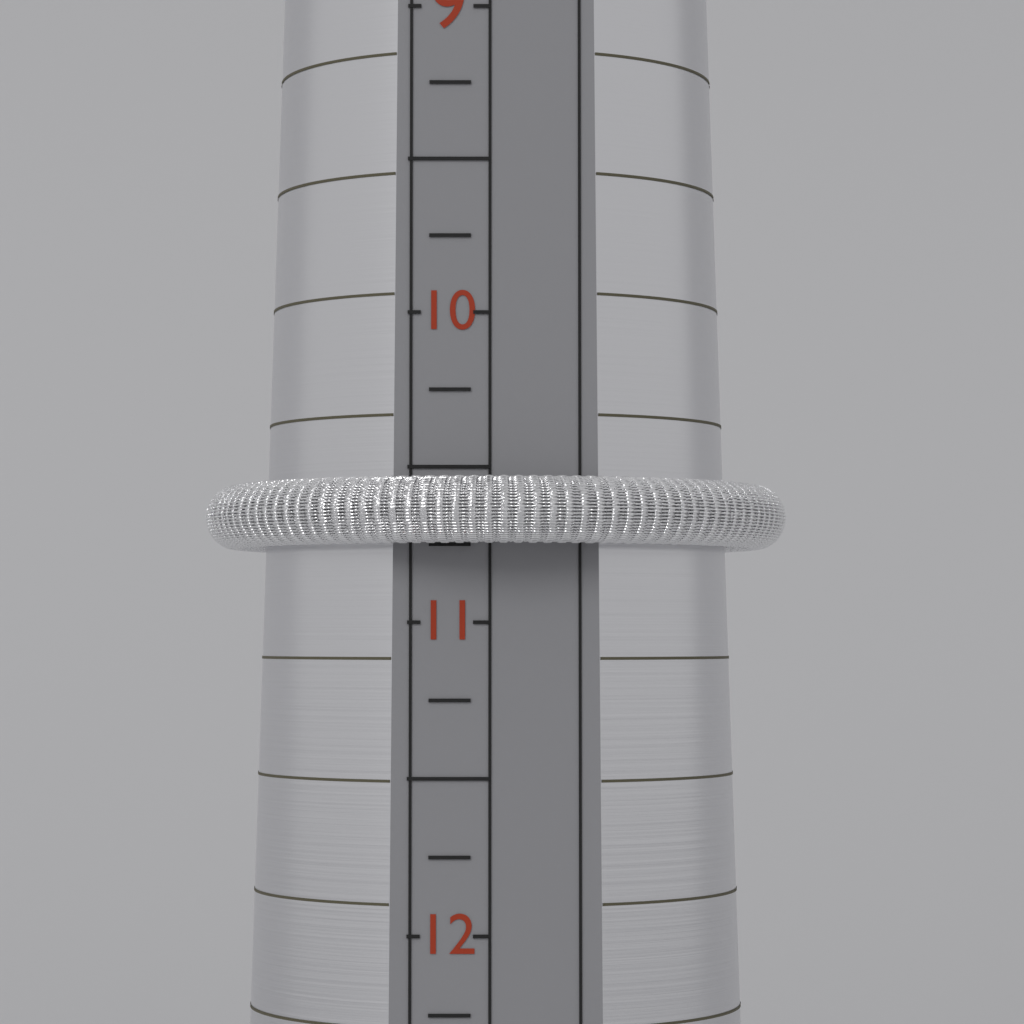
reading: 10.75 (no unit)
